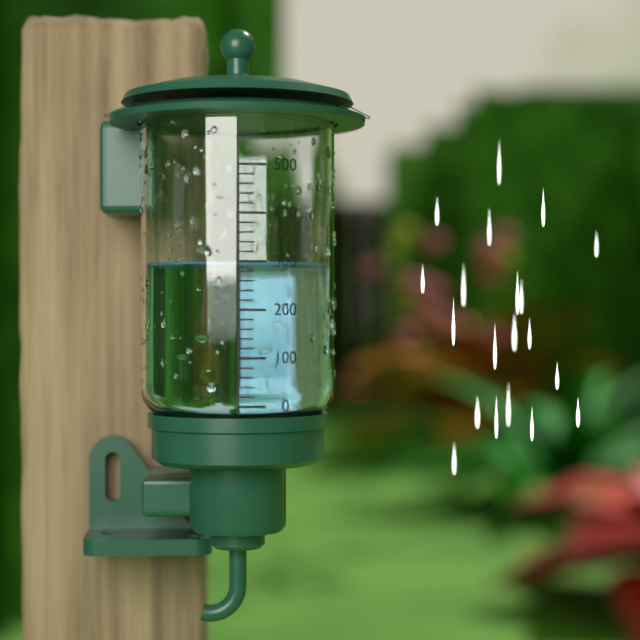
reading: 300 (no unit)
